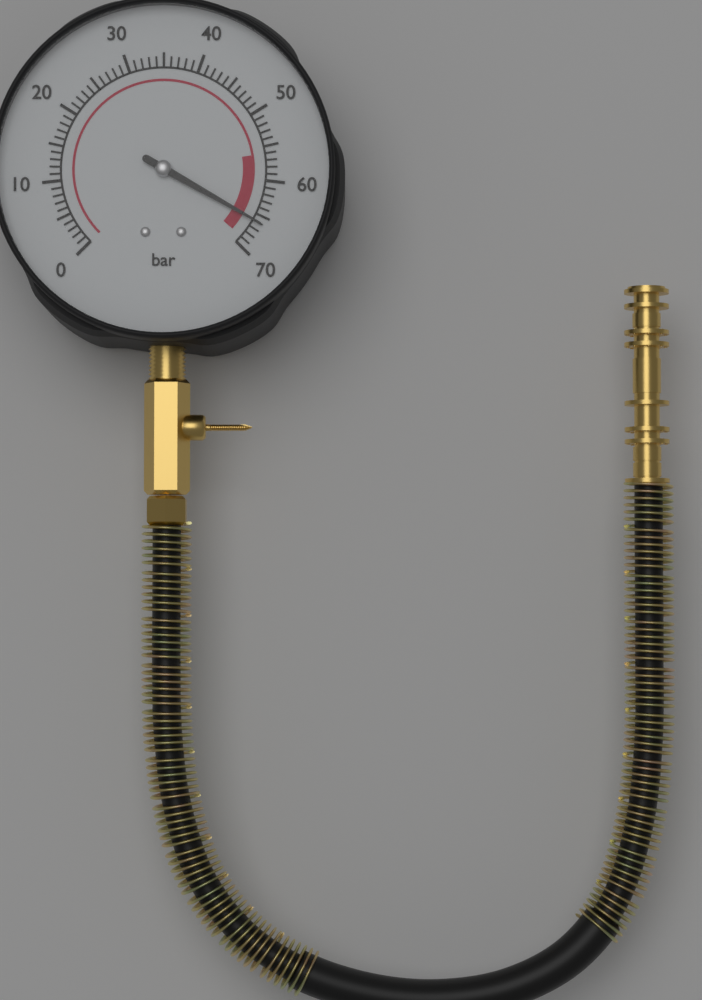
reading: 66 bar
